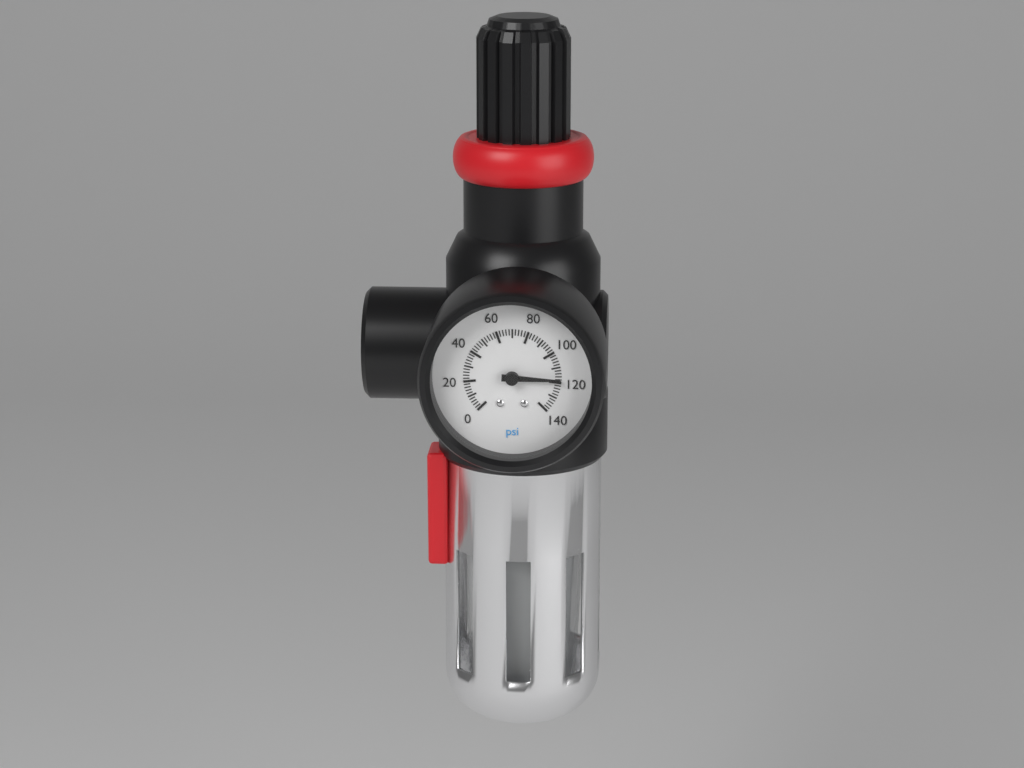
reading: 118 psi
